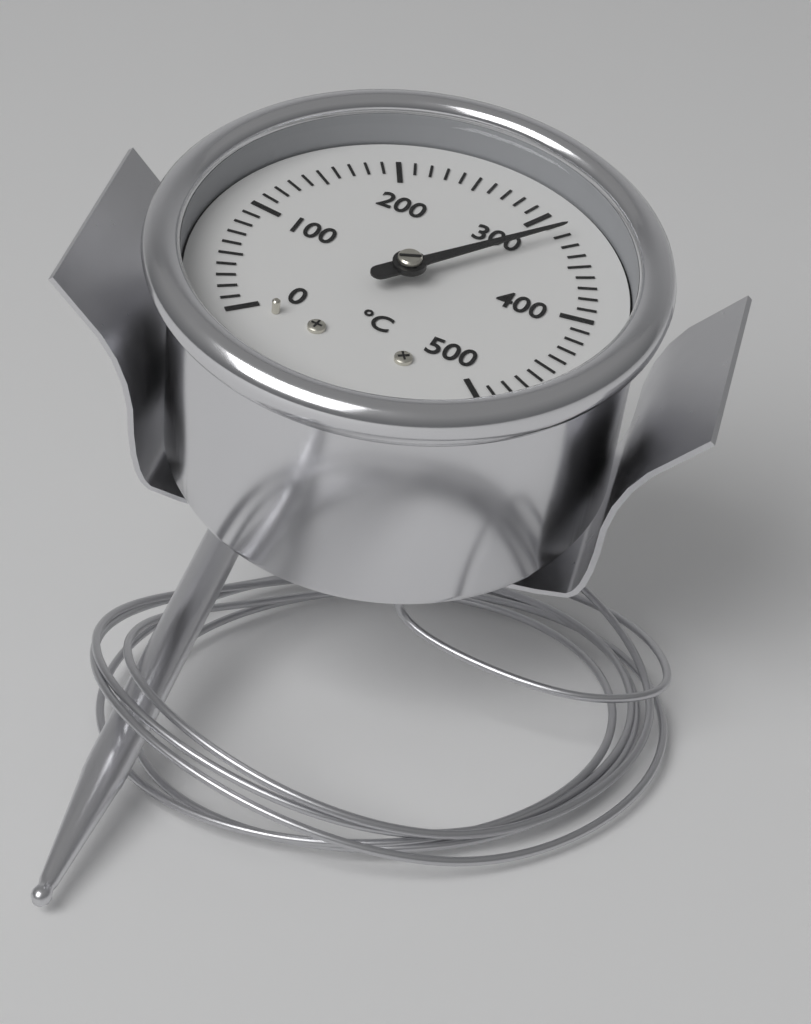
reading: 320 °C
